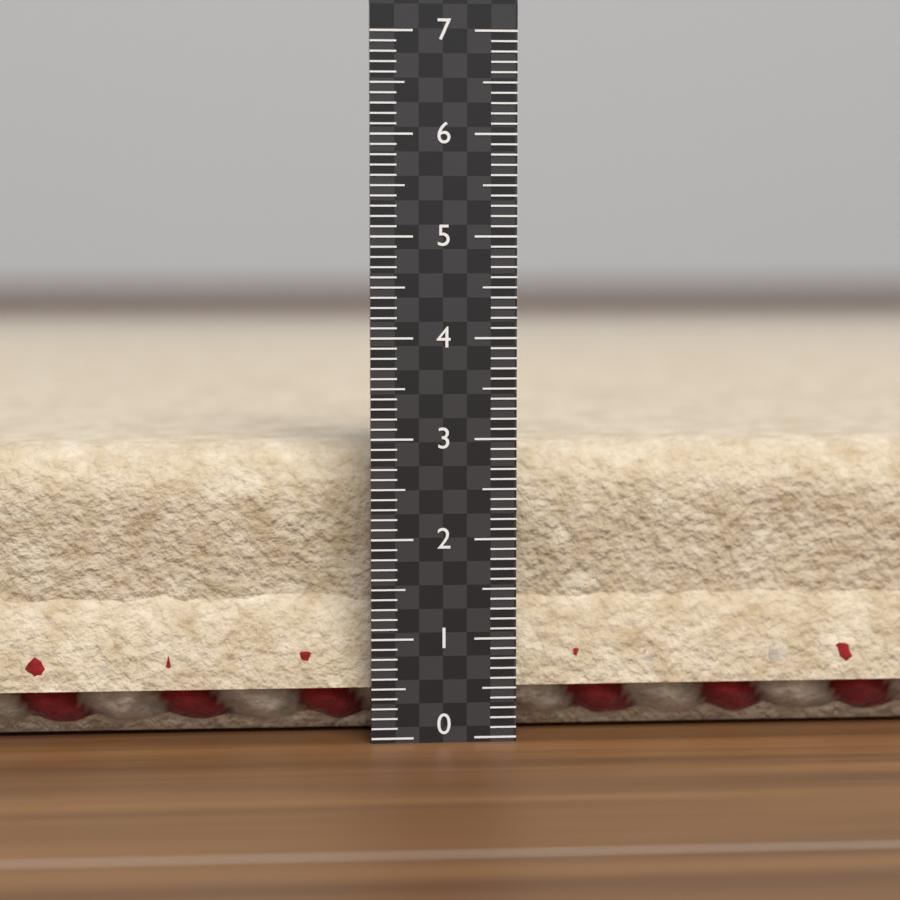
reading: 2.9 (no unit)
